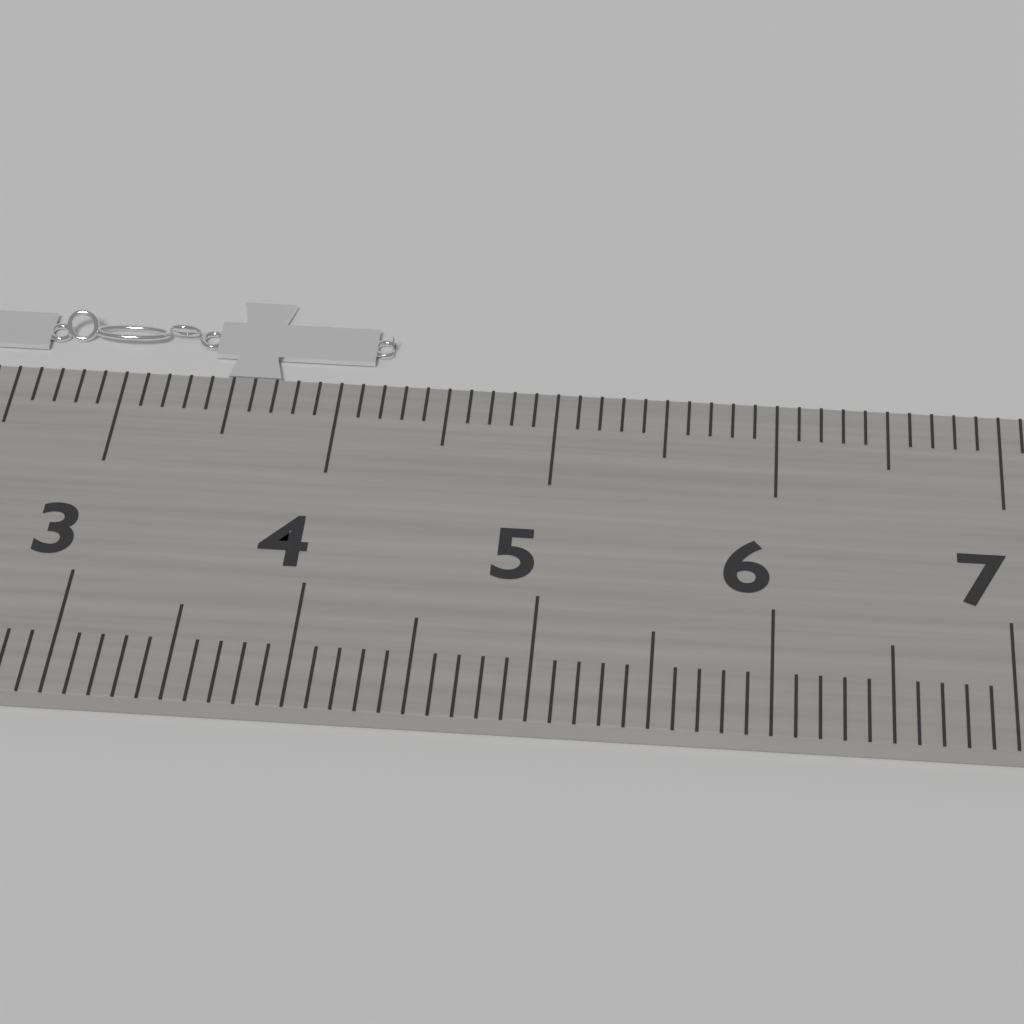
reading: 4.2 cm
